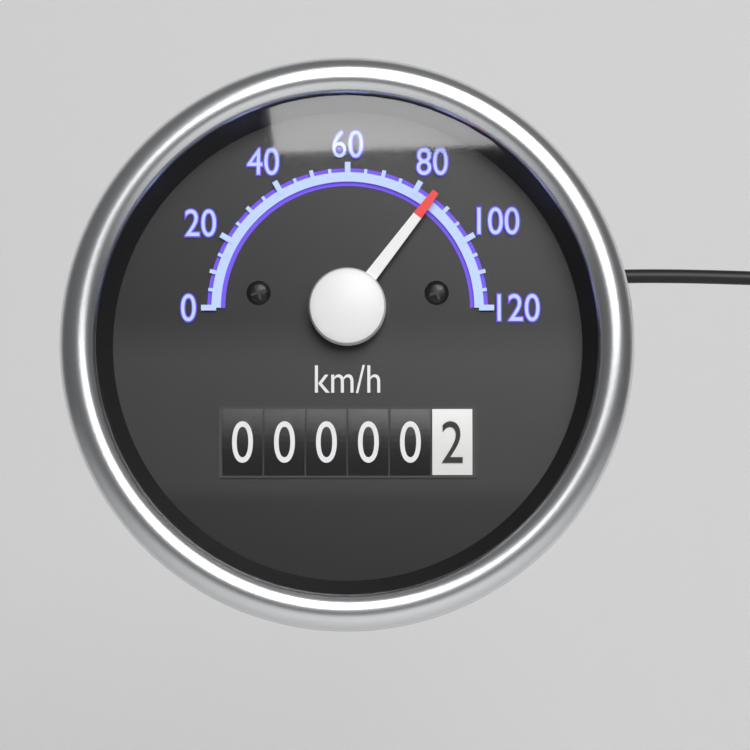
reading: 85 km/h
